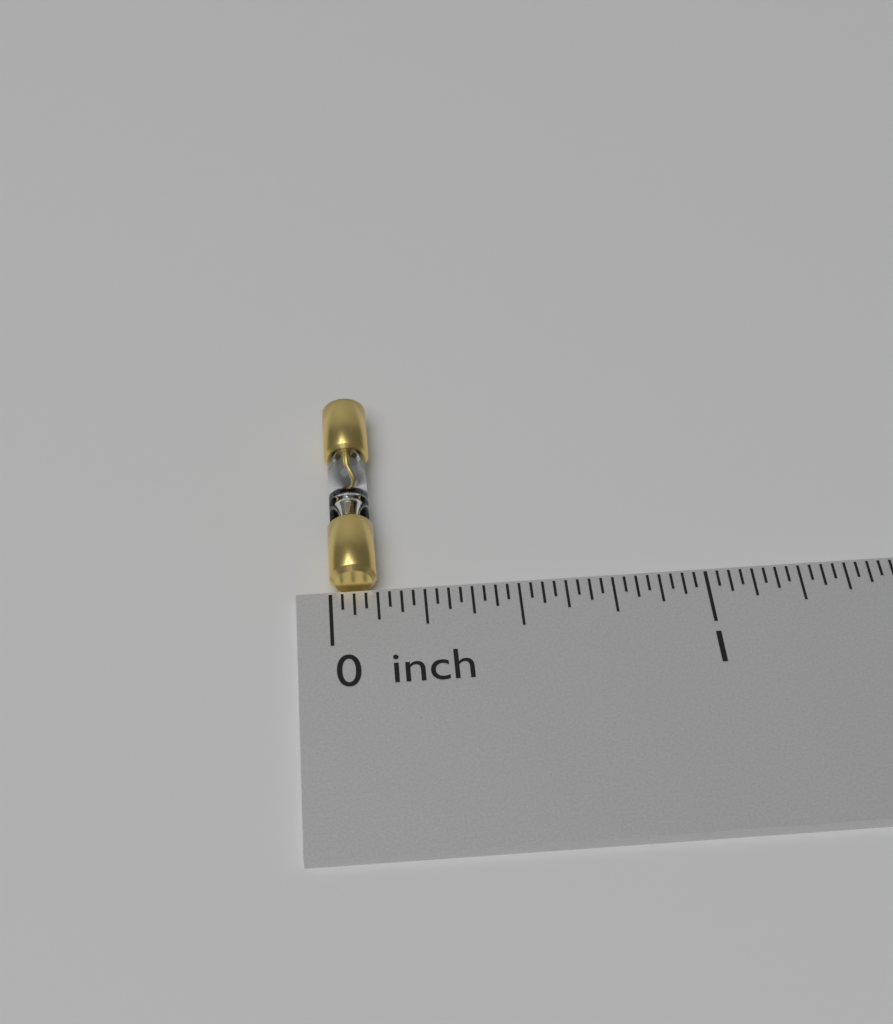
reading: 0.12500 inch
